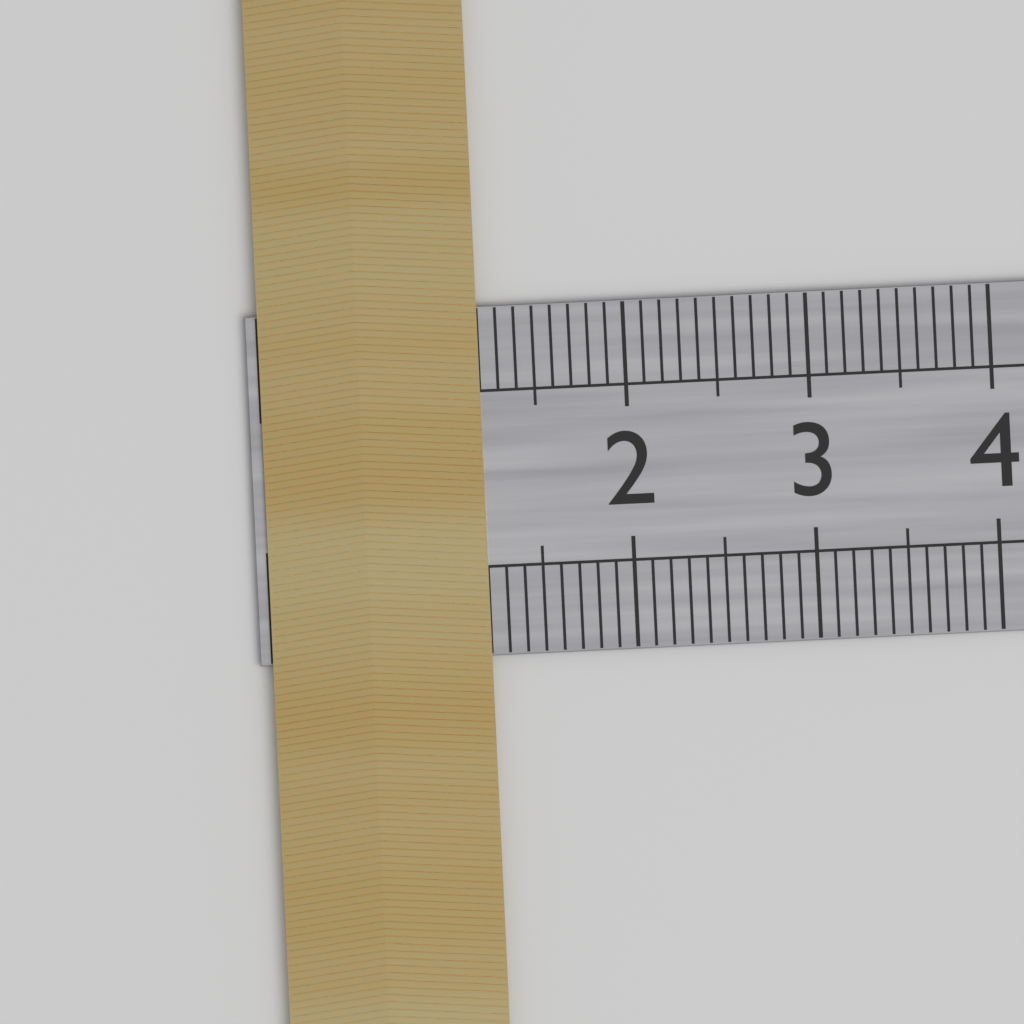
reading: 1.2 cm
